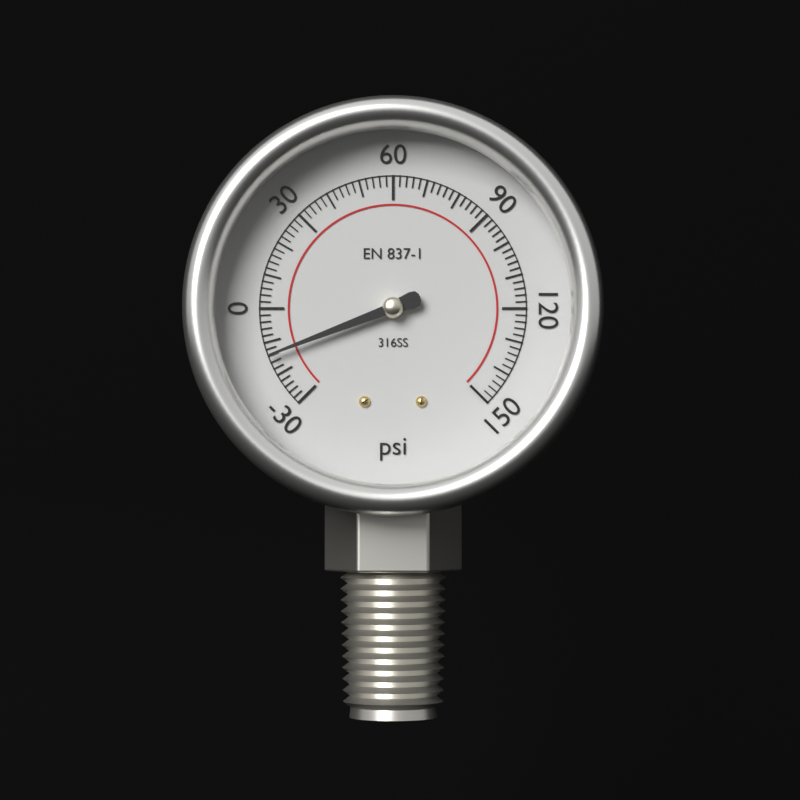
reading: -14 psi
